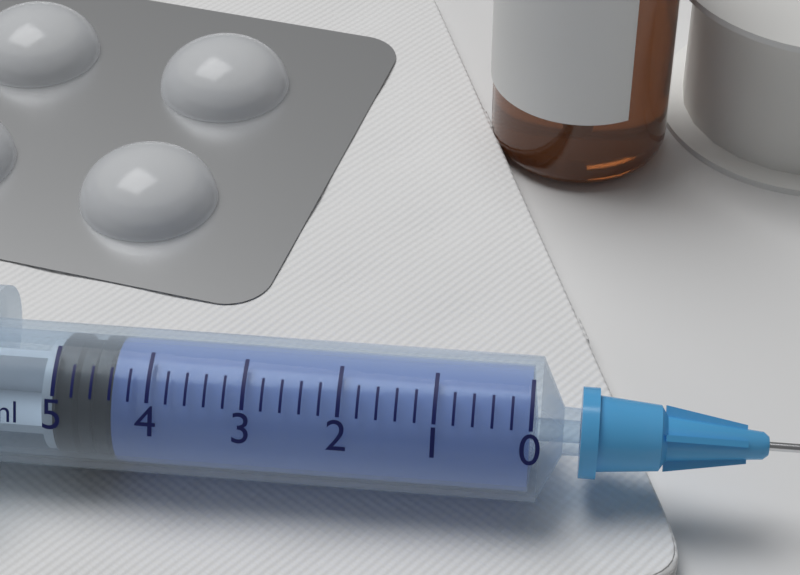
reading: 4.4 ml
